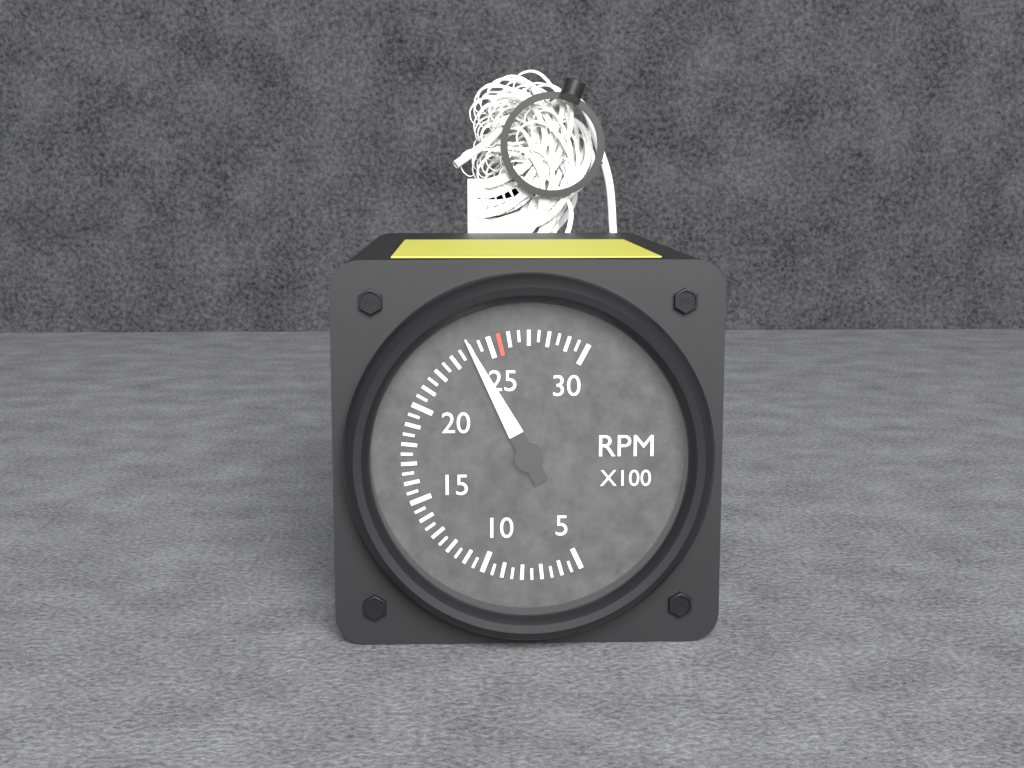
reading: 2400 RPM
